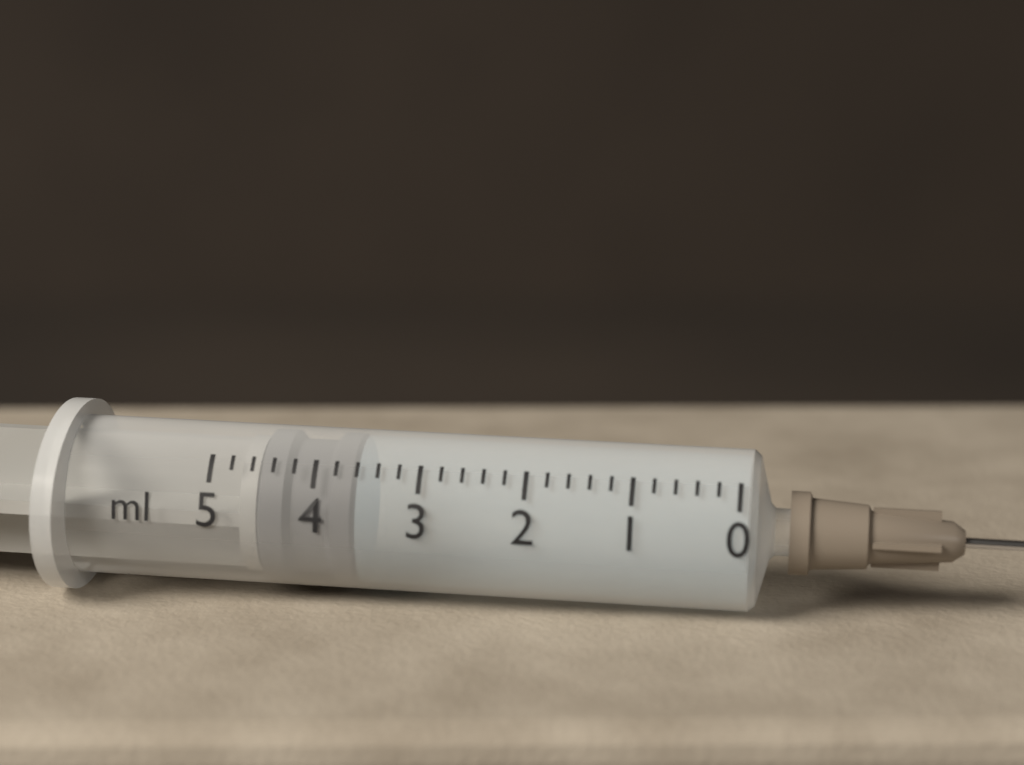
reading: 3.6 ml
